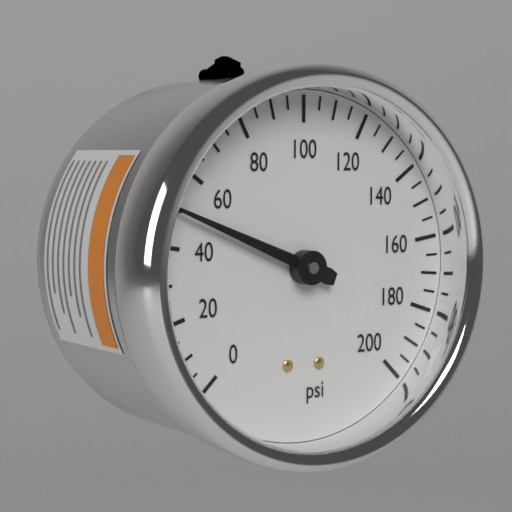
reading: 50 psi
